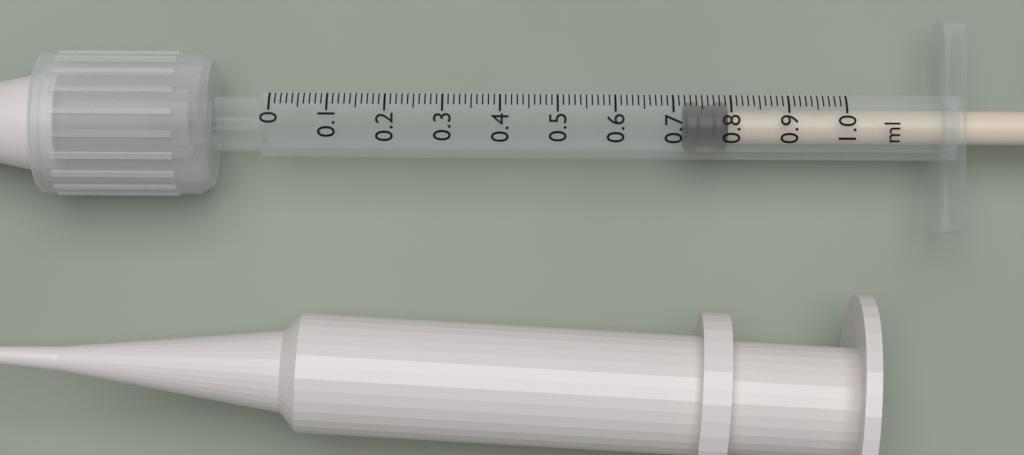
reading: 0.72 ml
